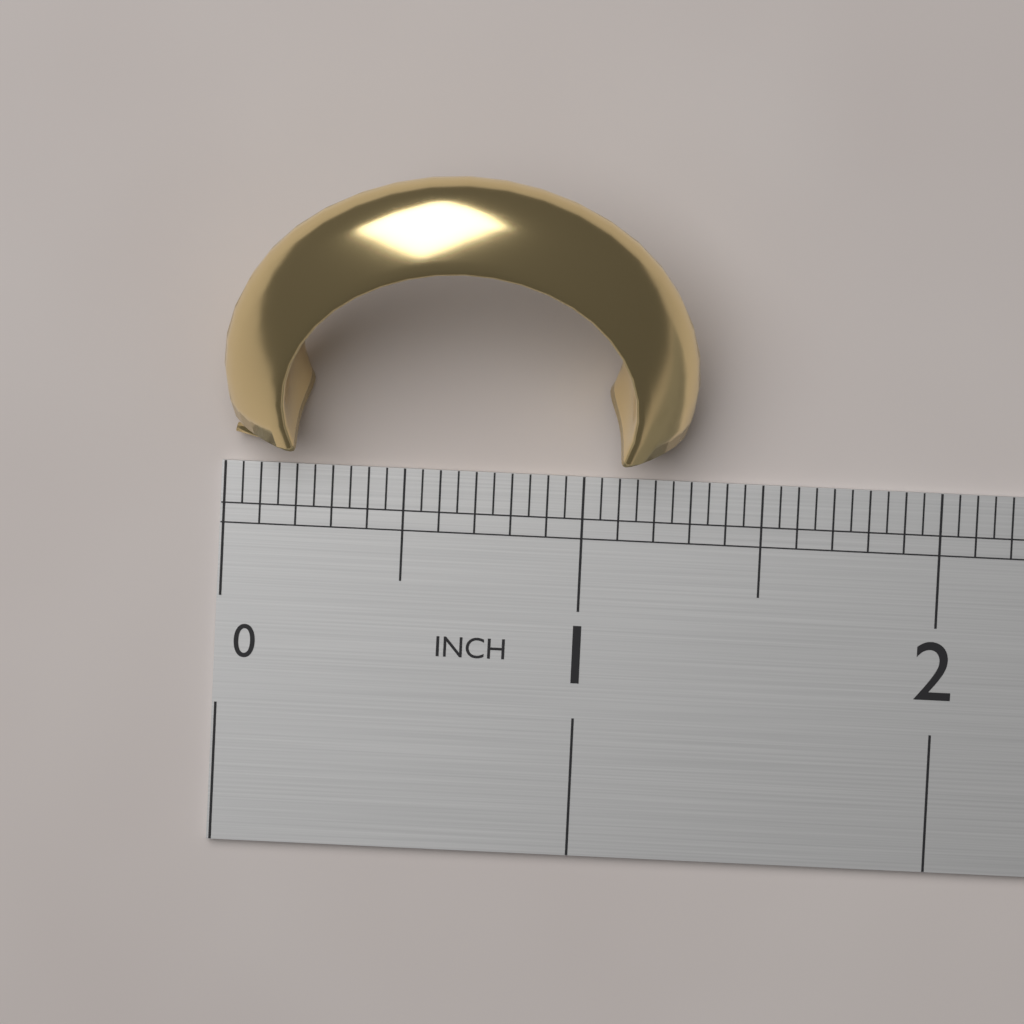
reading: 1.30 in
